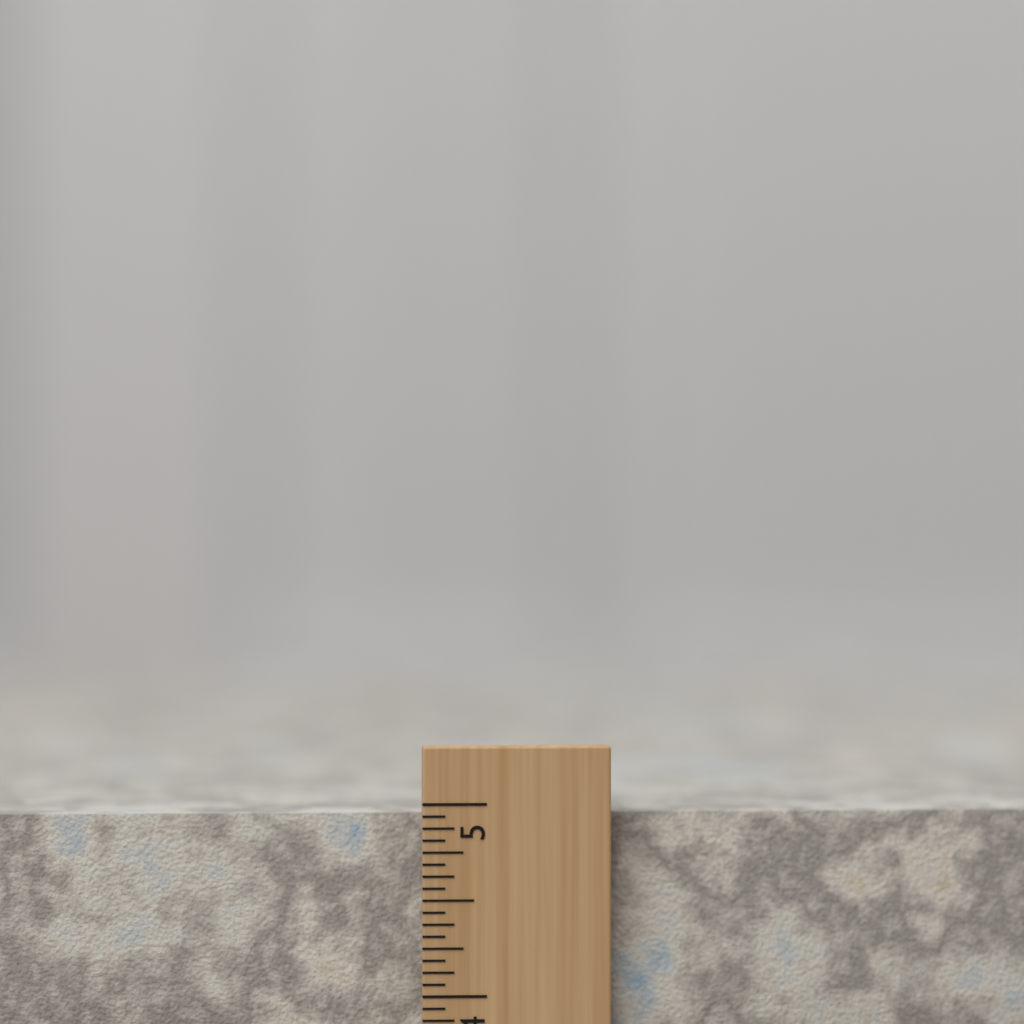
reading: 4.9375 inch
